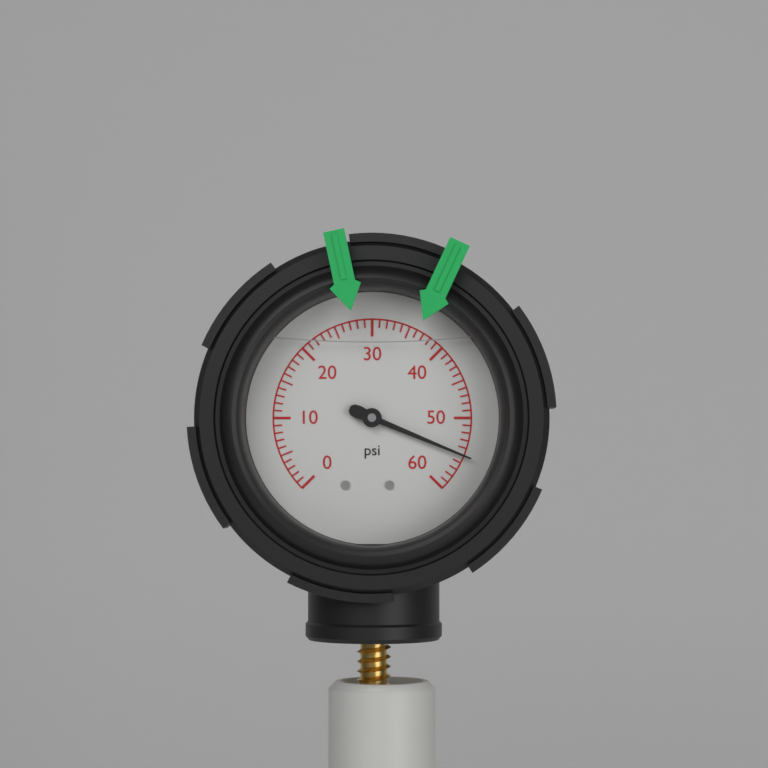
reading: 55 psi
